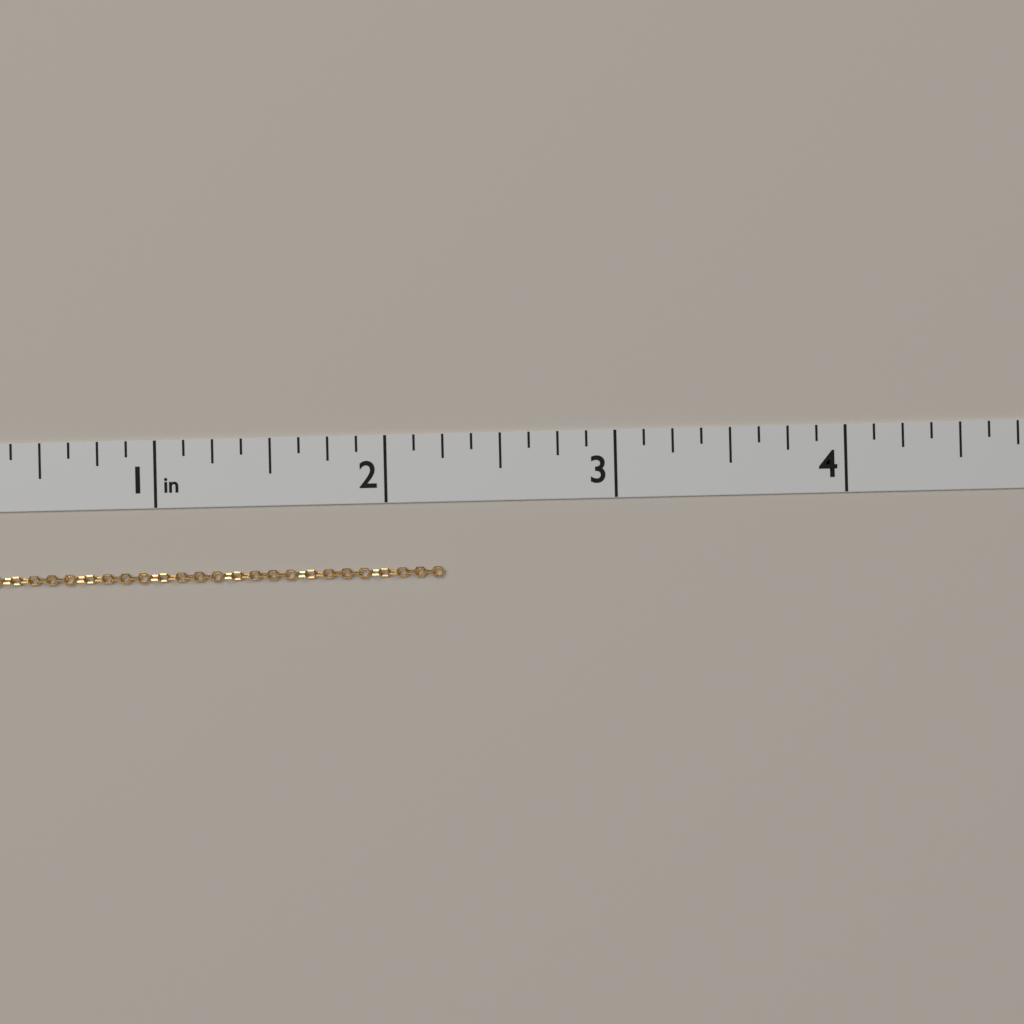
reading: 2.250 in
